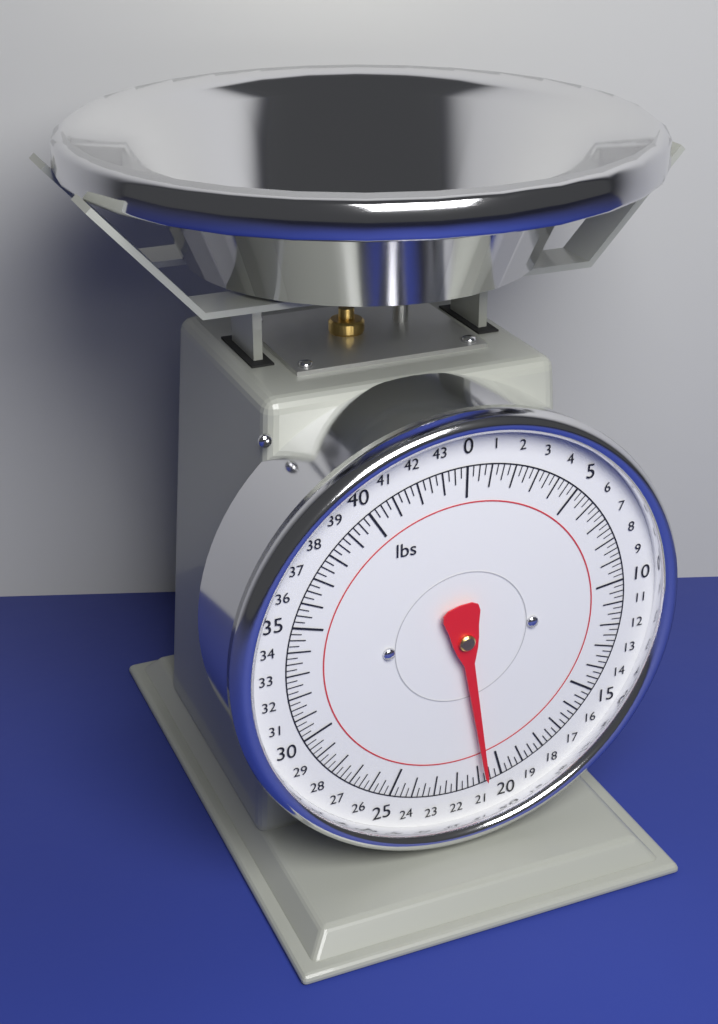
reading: 20.75 lbs
